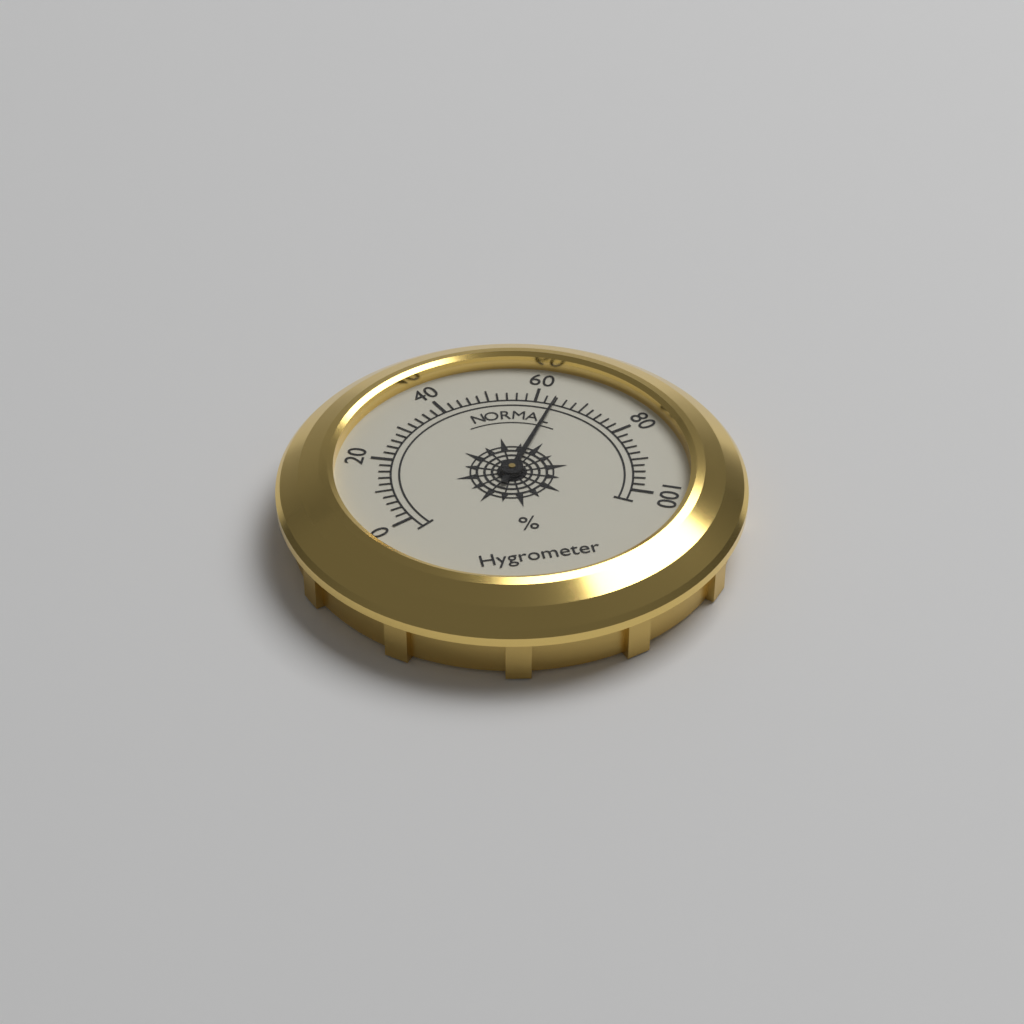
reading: 64 %
